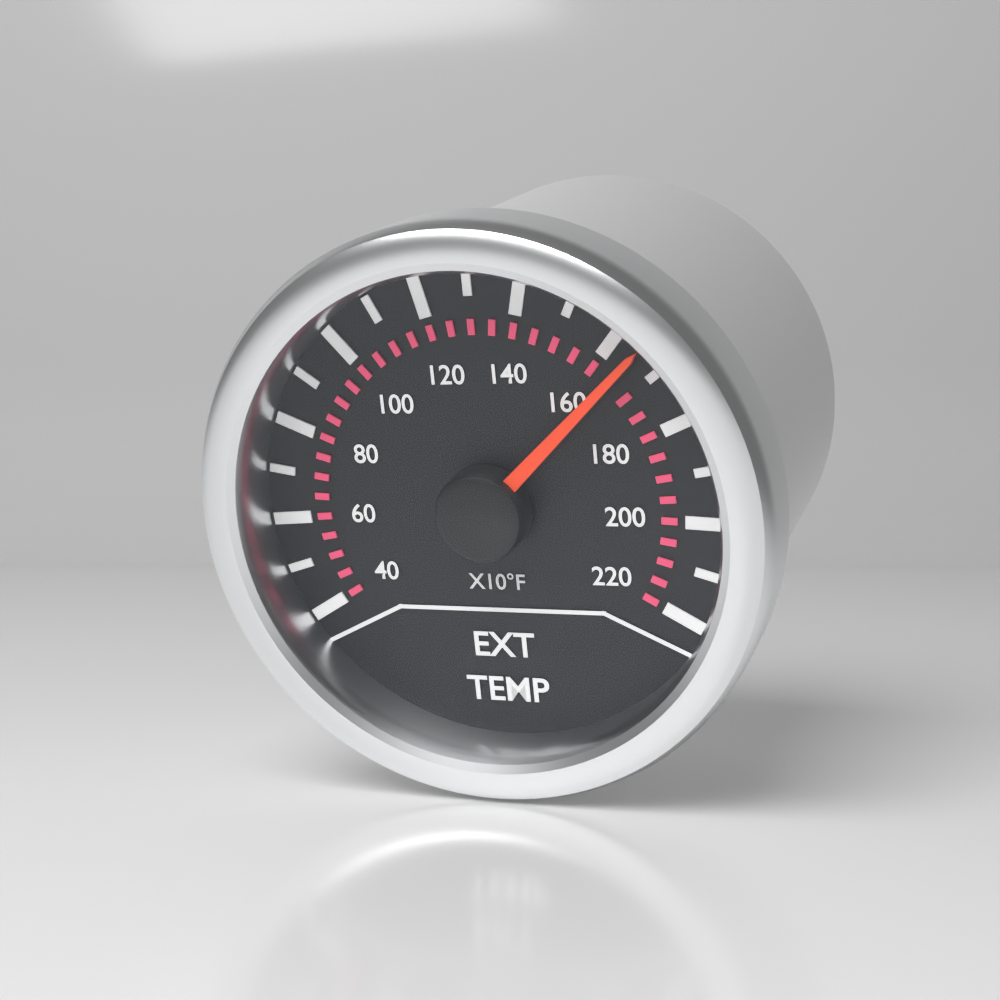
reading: 1650 °F
